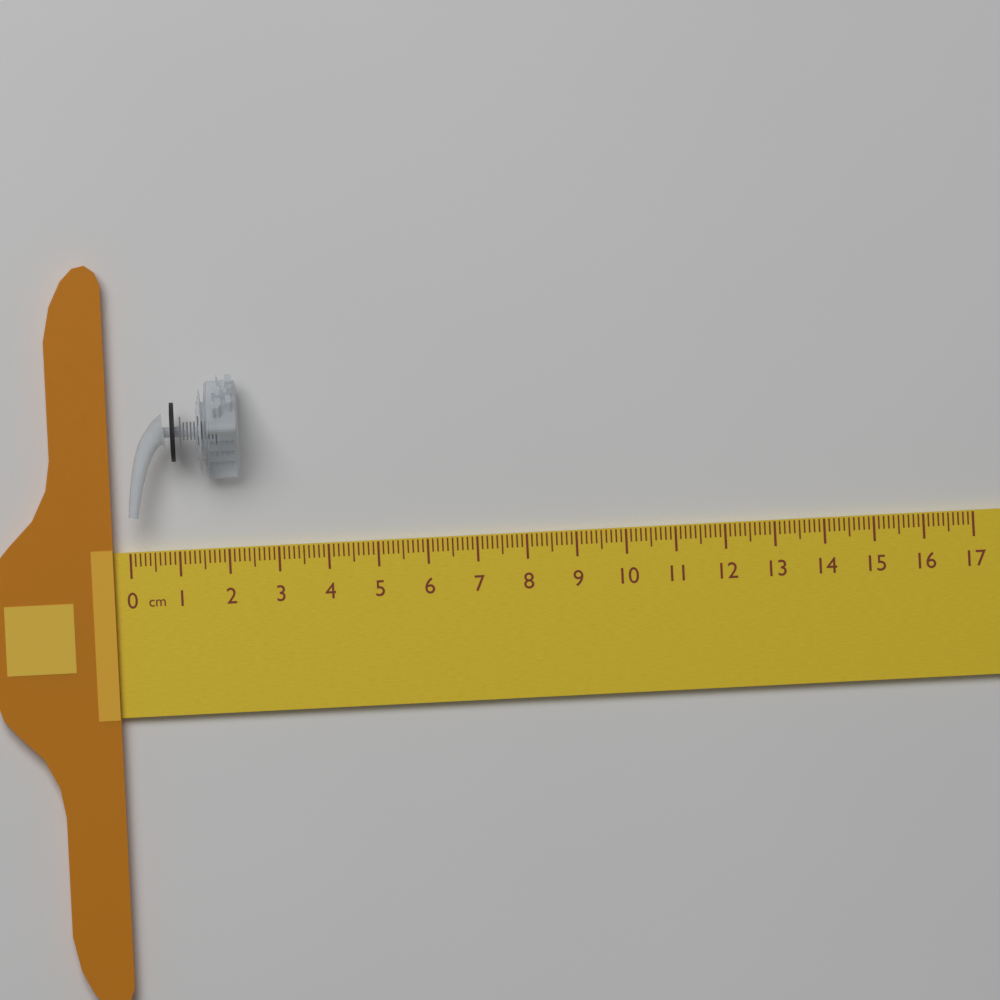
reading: 2.3 cm
